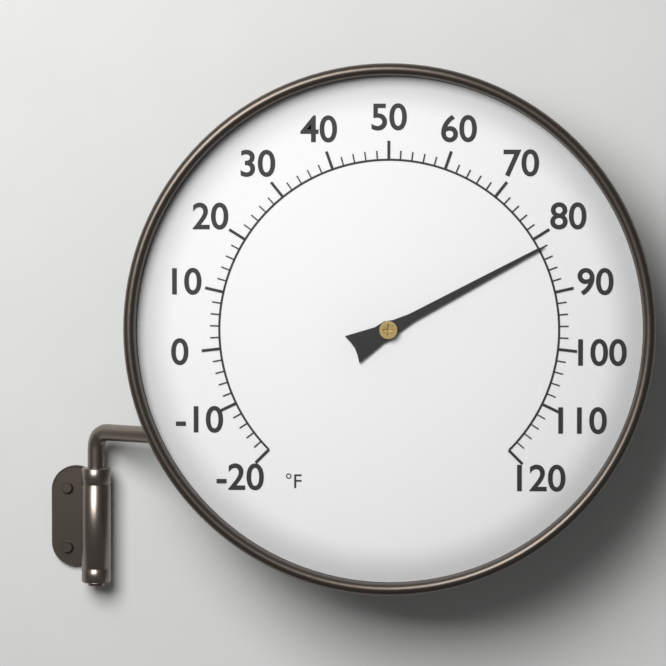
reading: 82 °F
